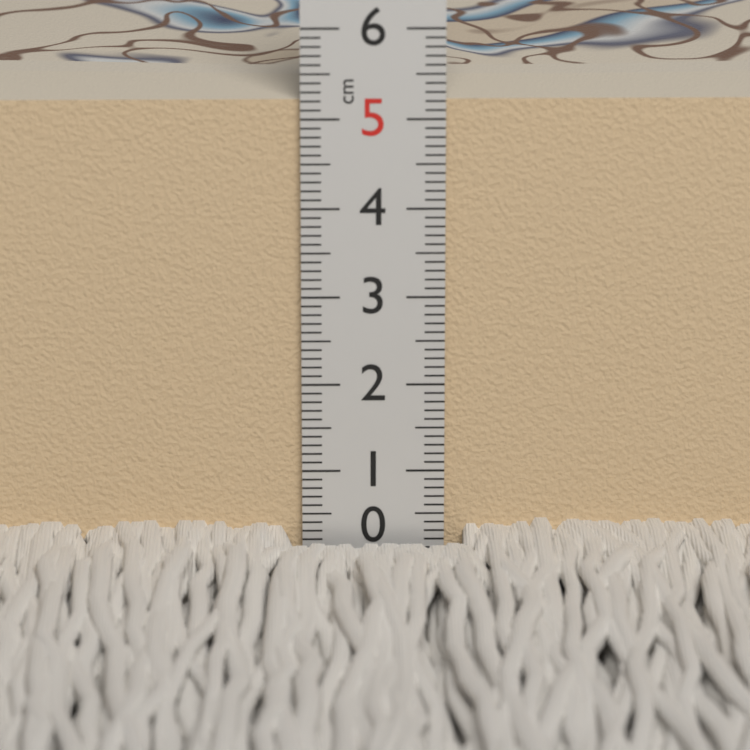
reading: 5.2 cm
